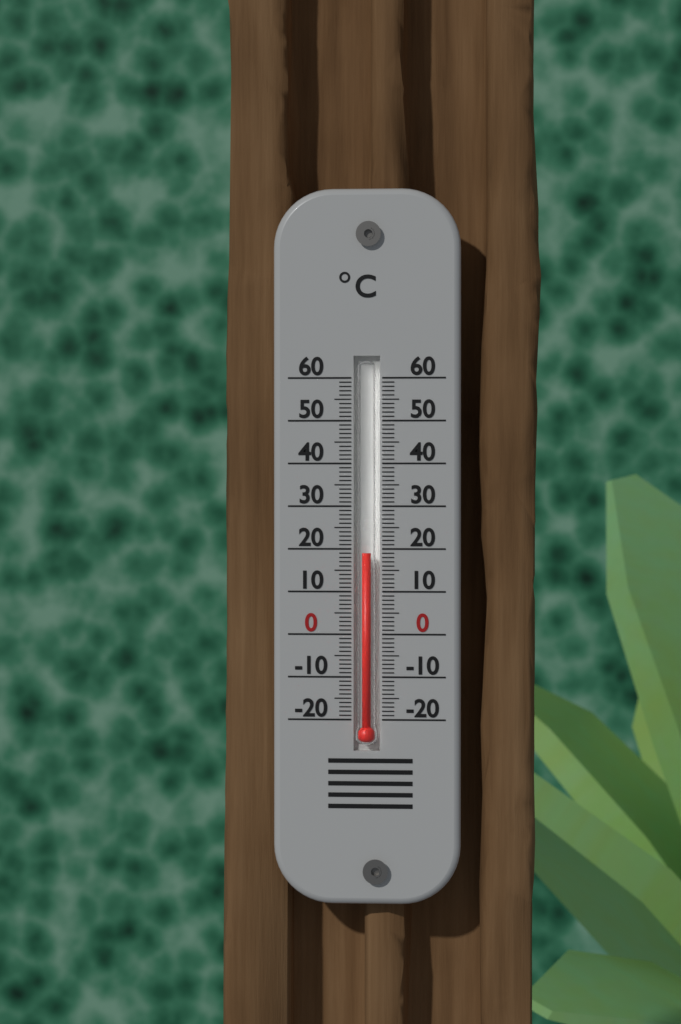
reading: 19 °C
